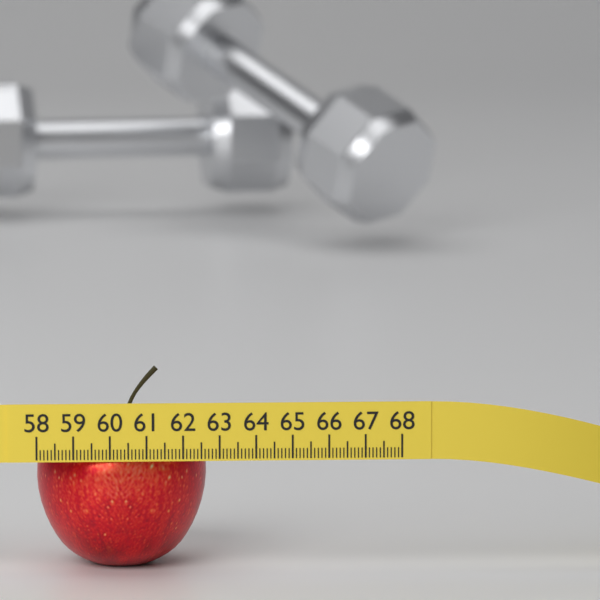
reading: 62.7 (no unit)
